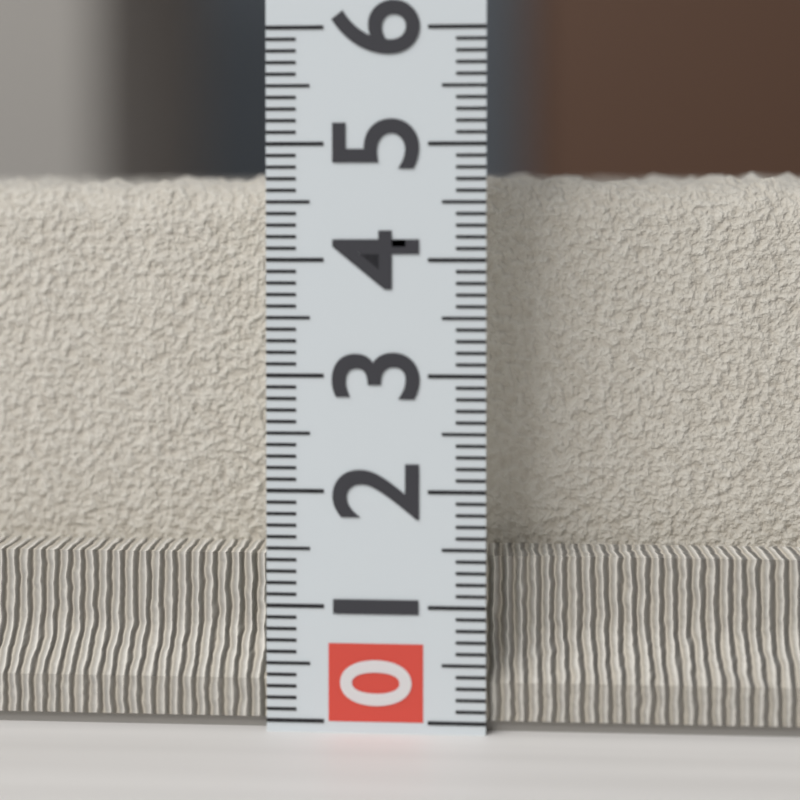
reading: 4.8 (no unit)
